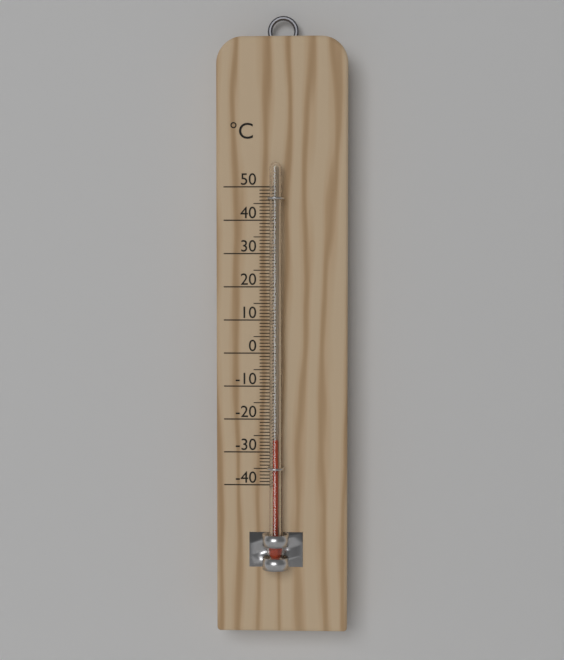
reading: -26 °C
